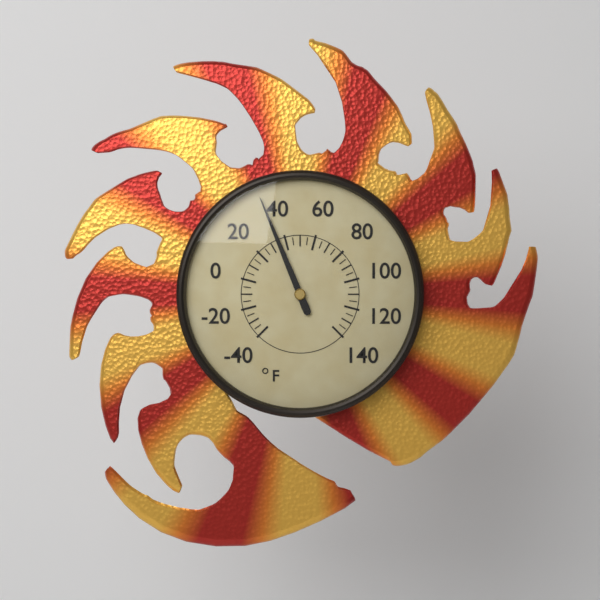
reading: 35 °F
